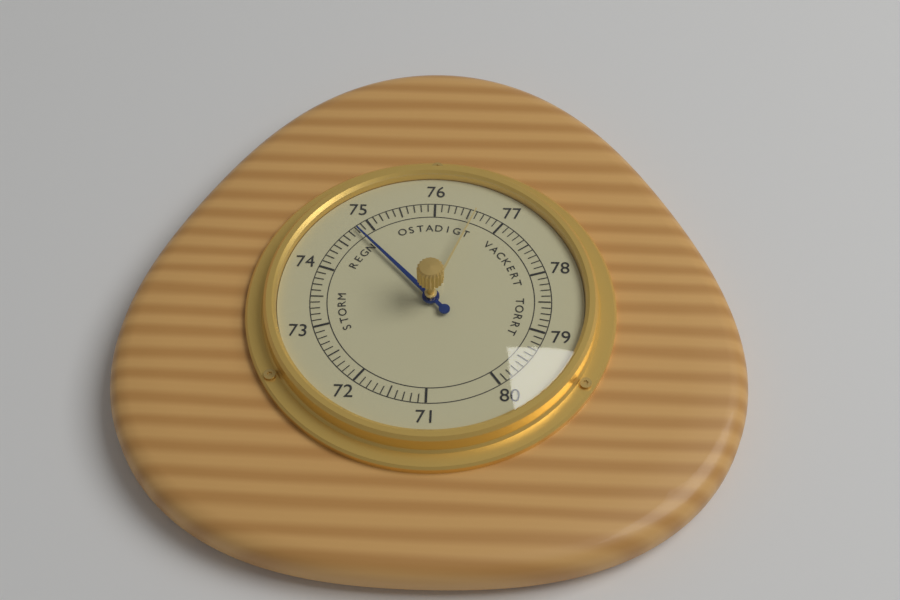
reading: 74.8 (no unit)
